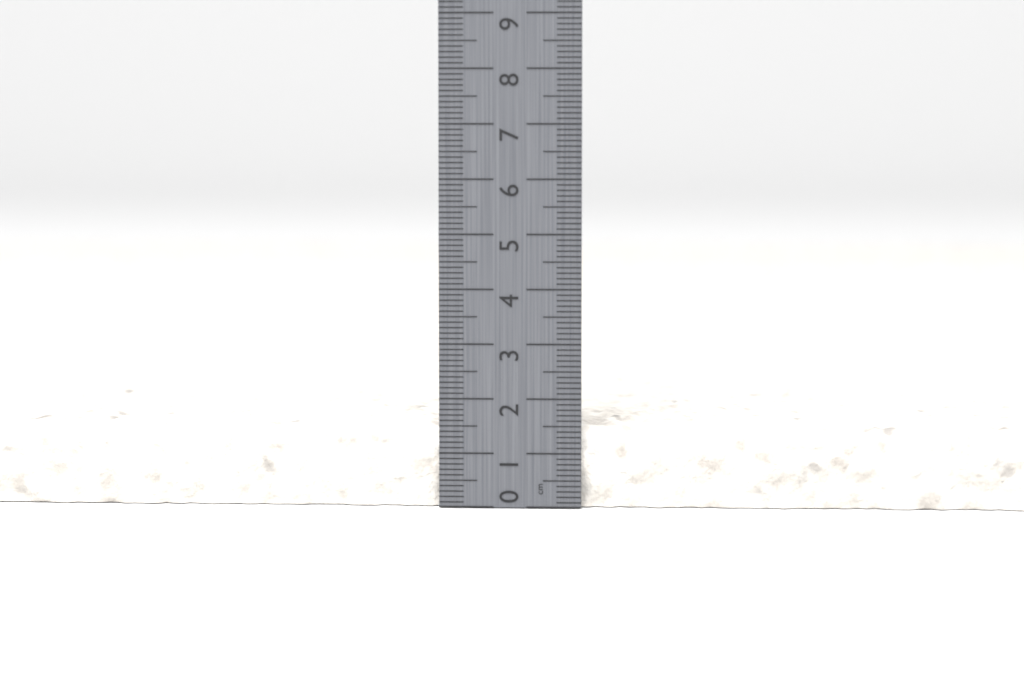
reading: 1.5 cm
